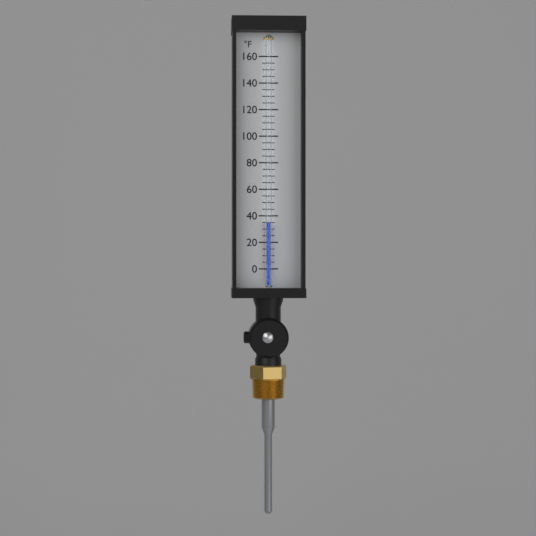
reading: 35 °F
